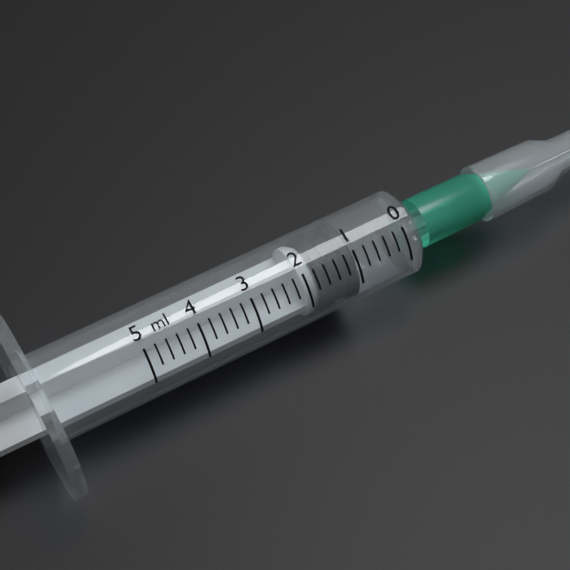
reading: 1.0 ml
